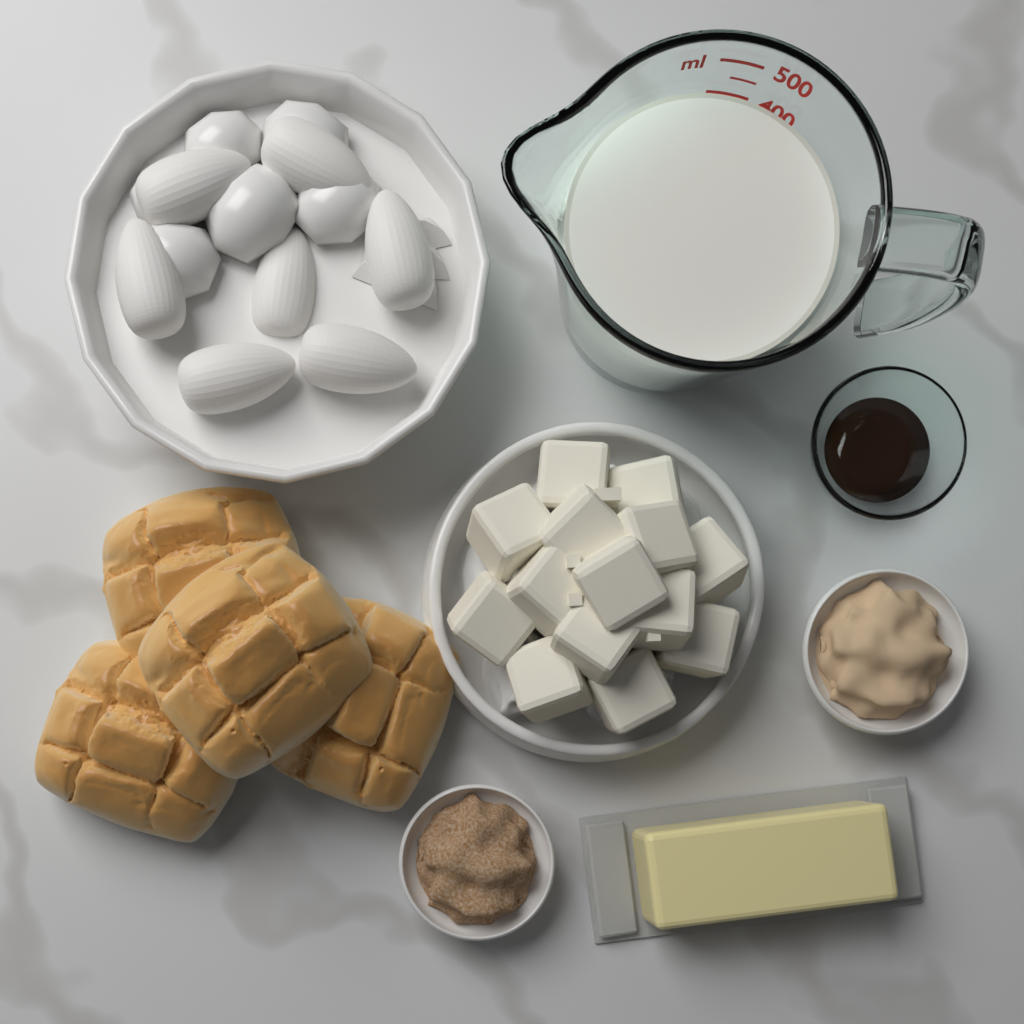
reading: 400 ml
